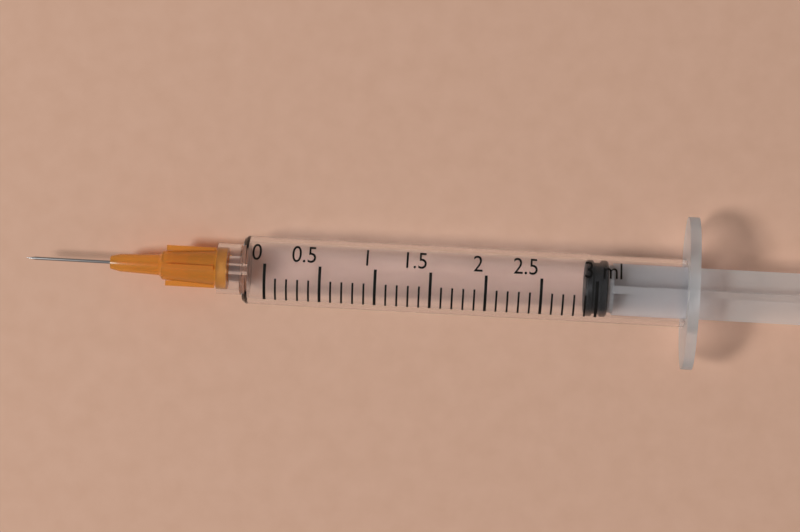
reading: 2.9 ml
